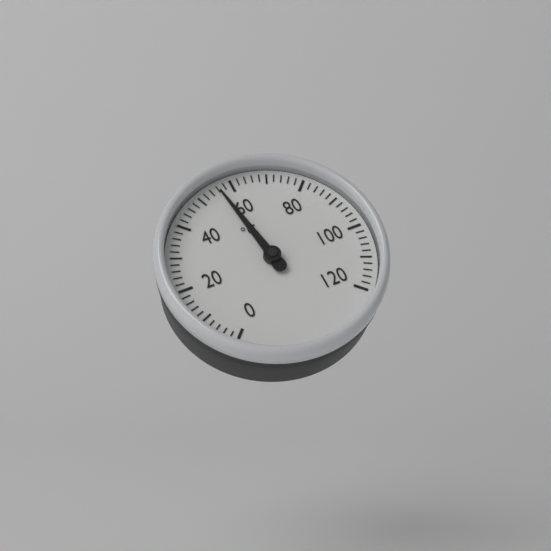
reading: 56 °C
